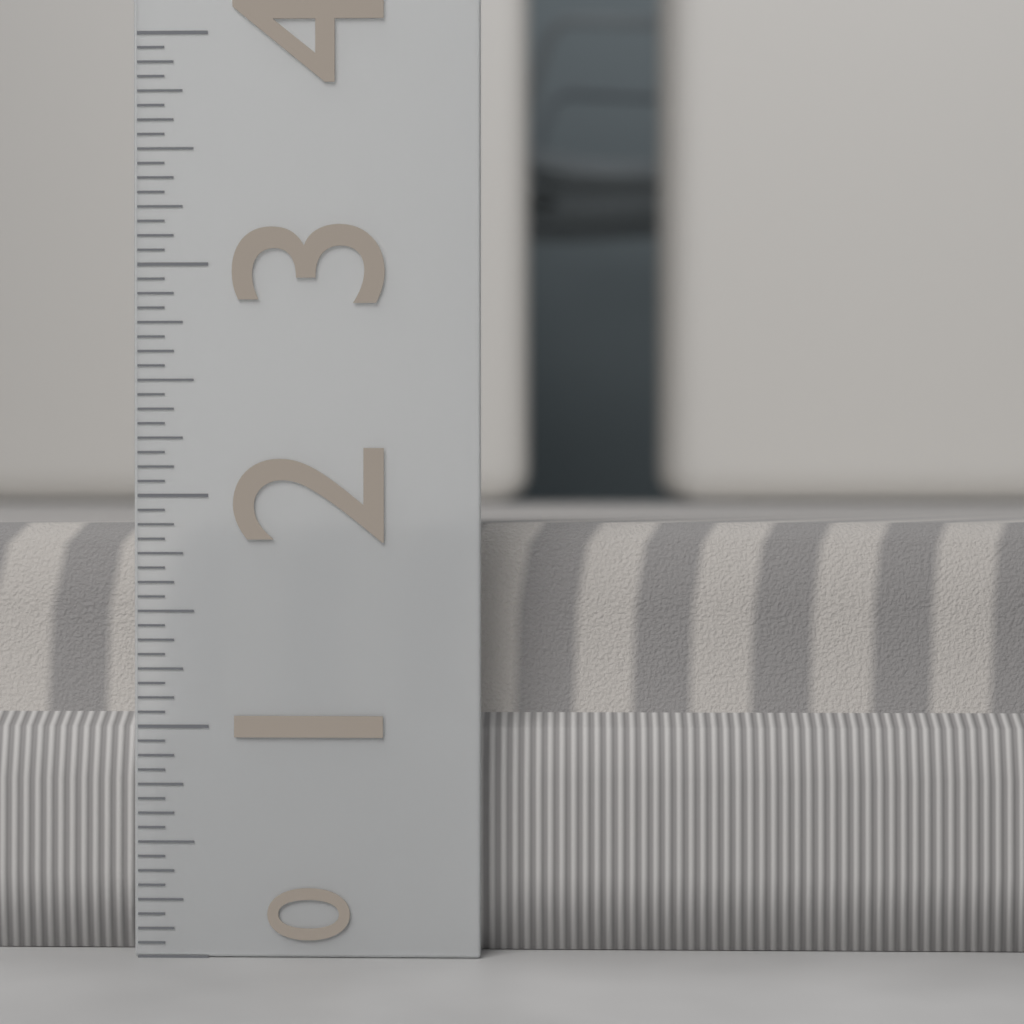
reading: 1.8750 (no unit)
